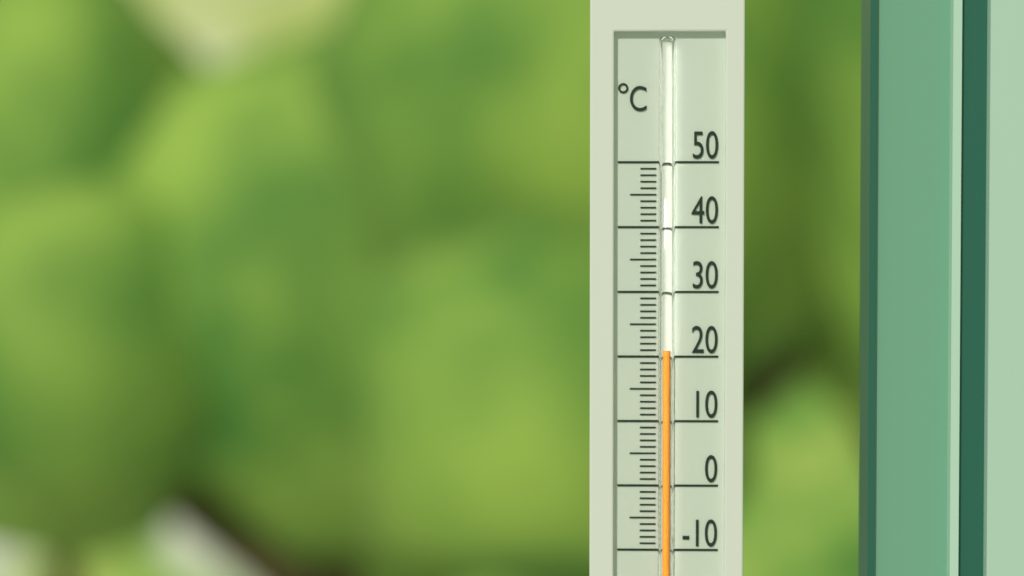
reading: 21 °C
